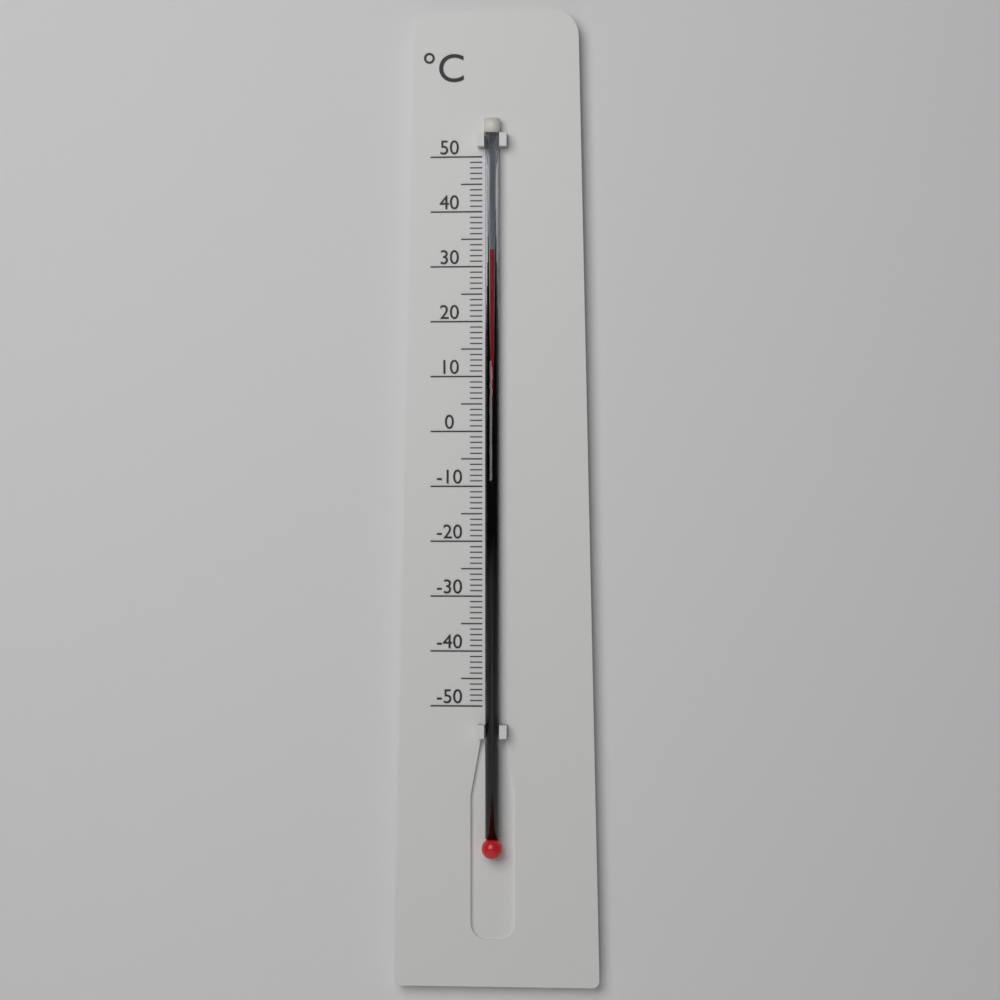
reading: 33 °C
